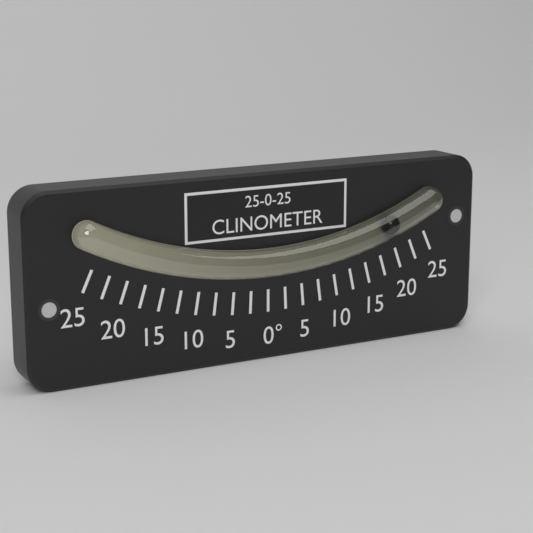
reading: 20.0 °
